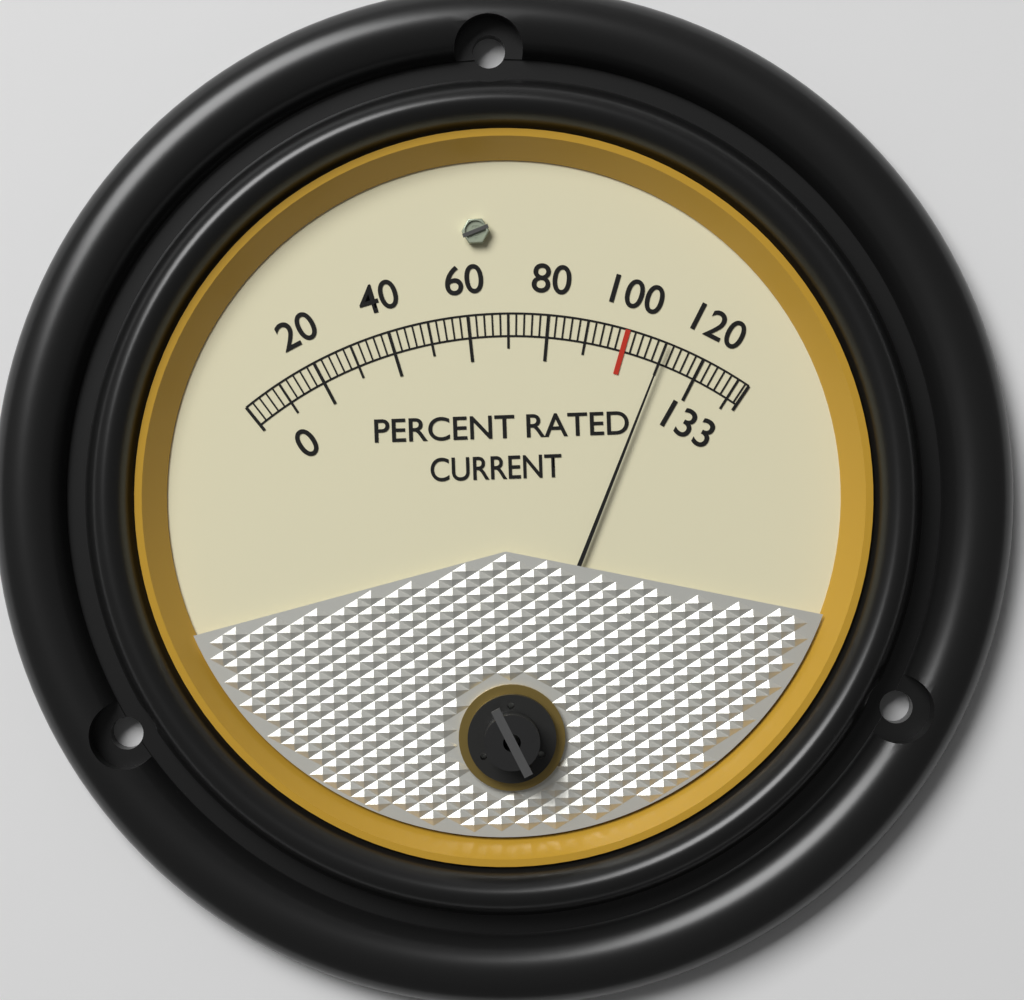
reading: 110 %
